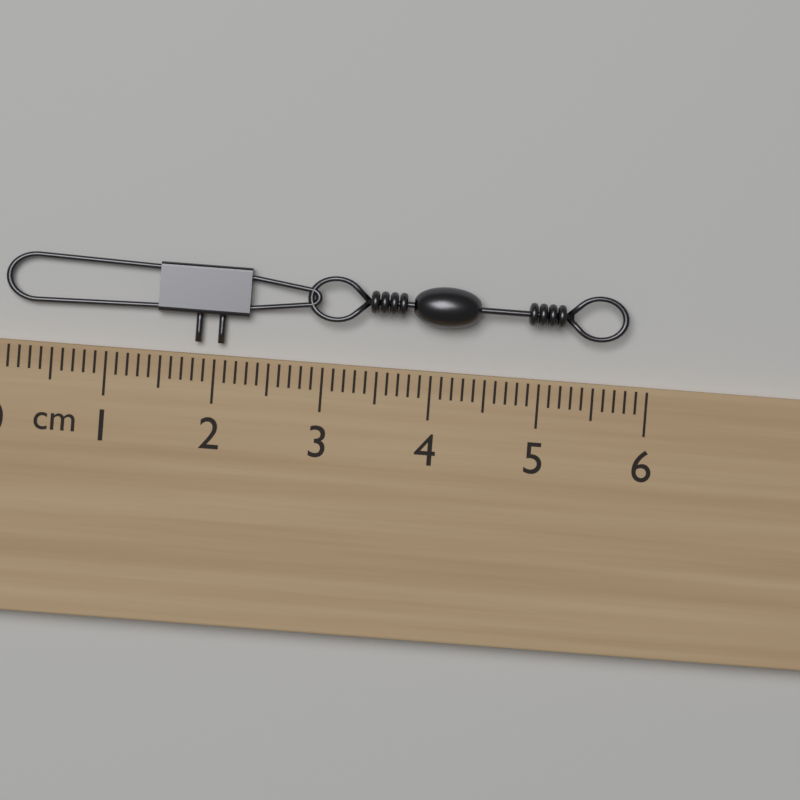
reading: 5.8 cm
